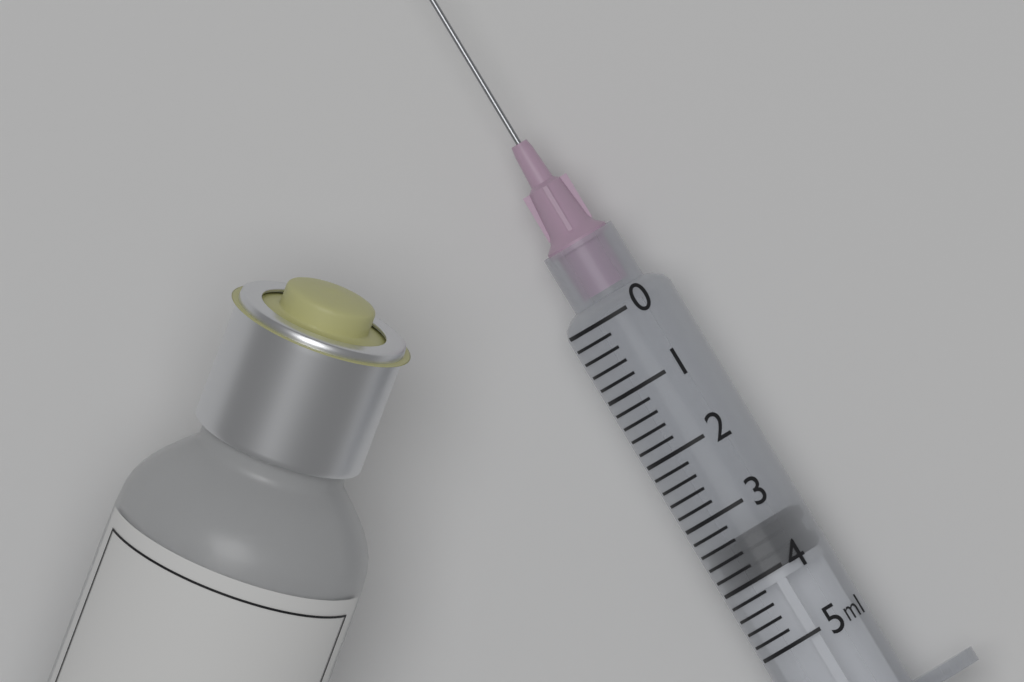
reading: 3.4 ml
